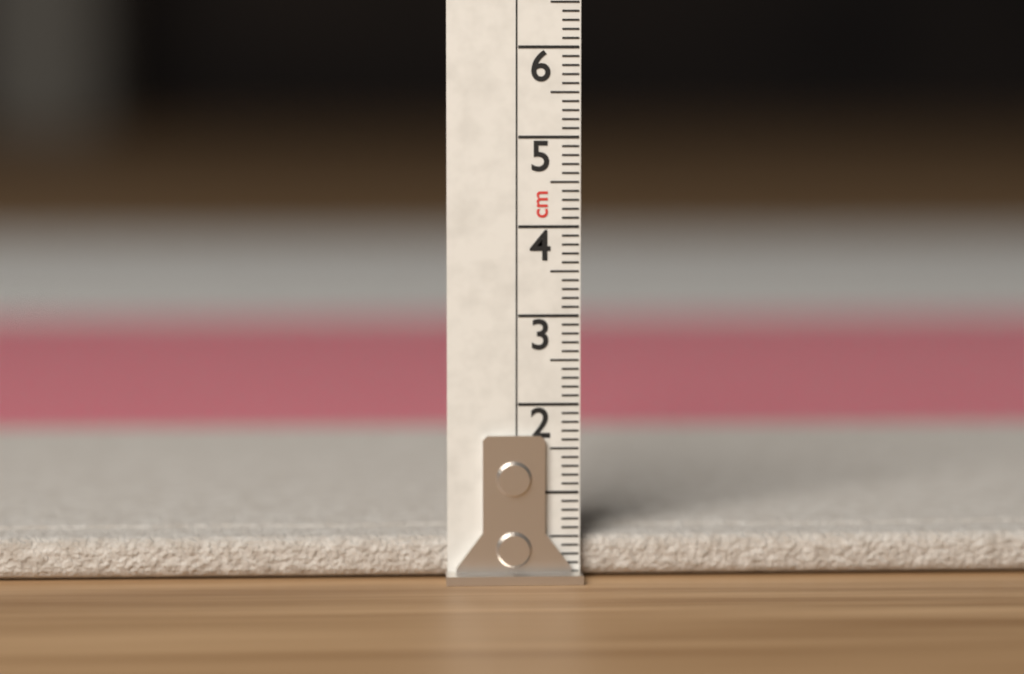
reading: 0.5 cm
